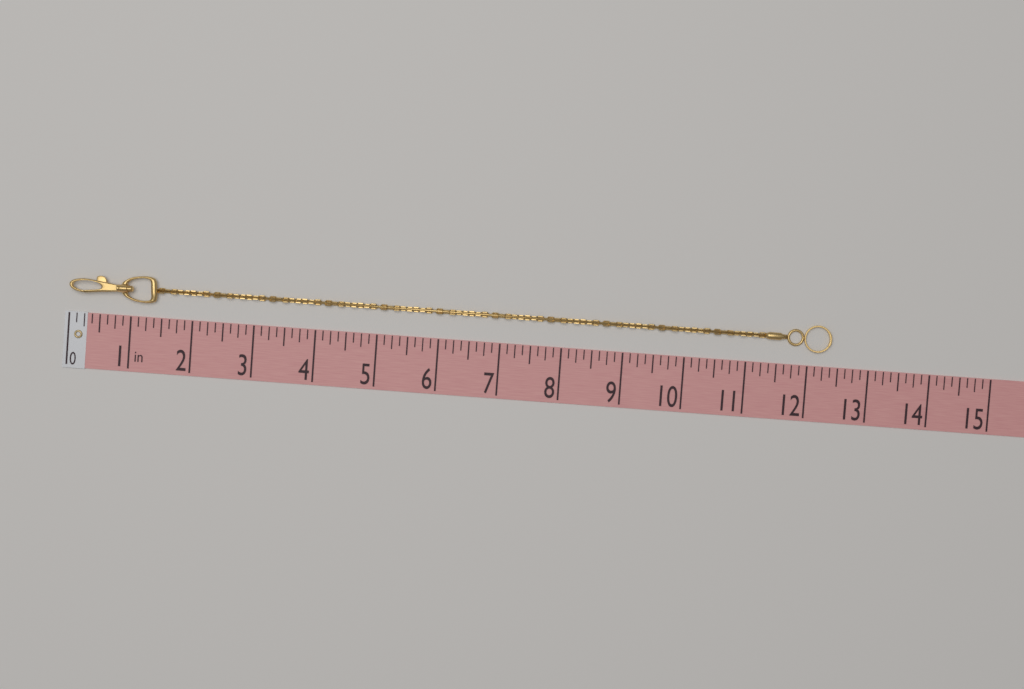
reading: 12.375 in
